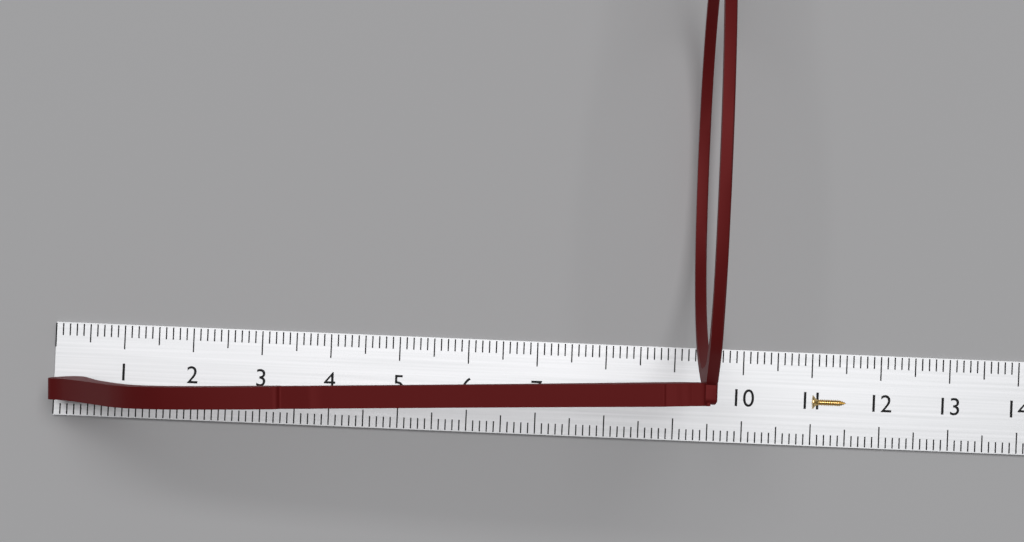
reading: 9.4 cm
